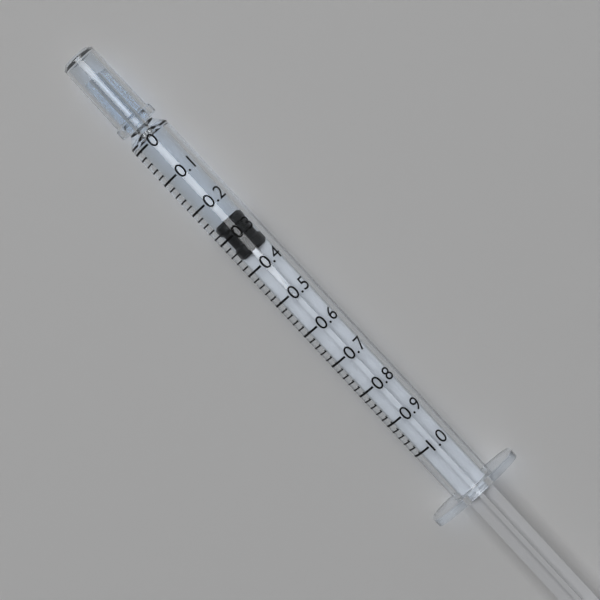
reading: 0.26 (no unit)
